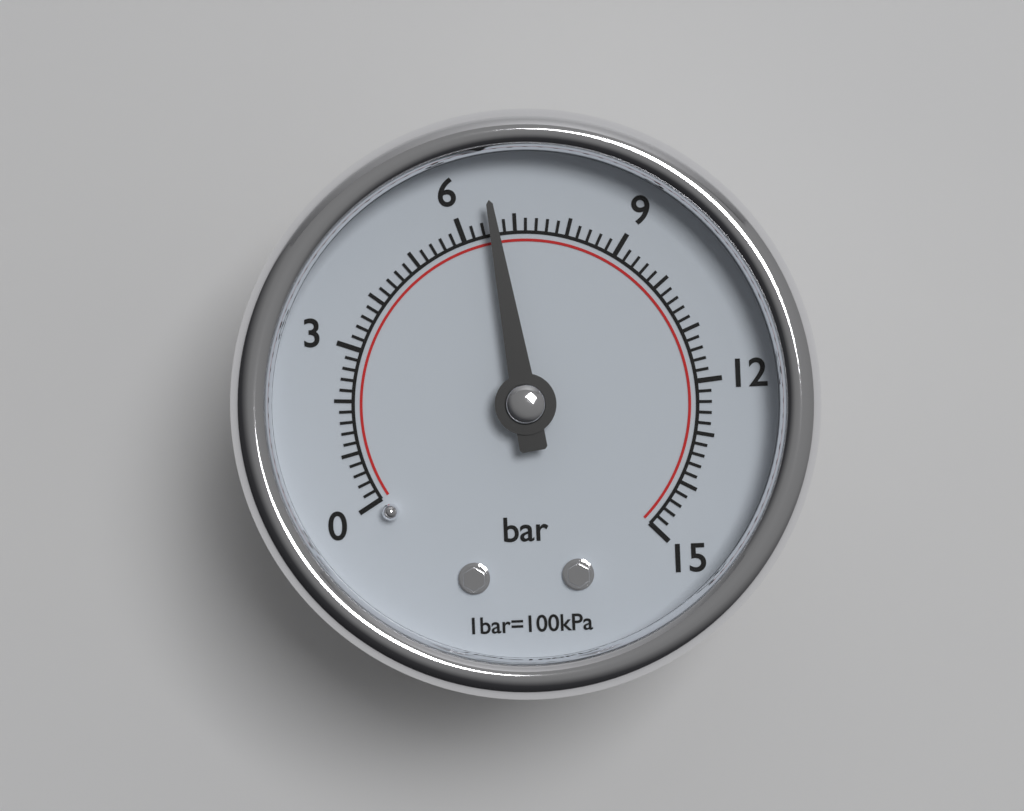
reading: 6.6 bar
